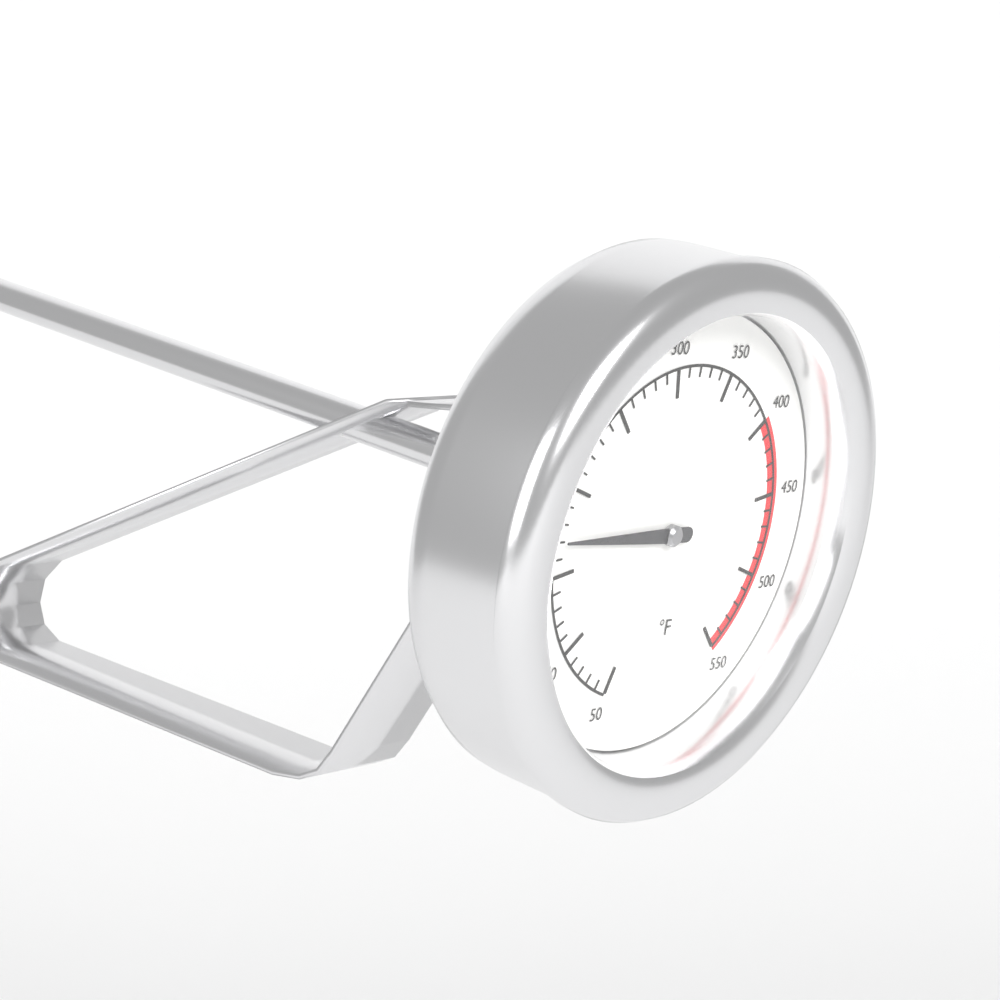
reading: 170 °F
